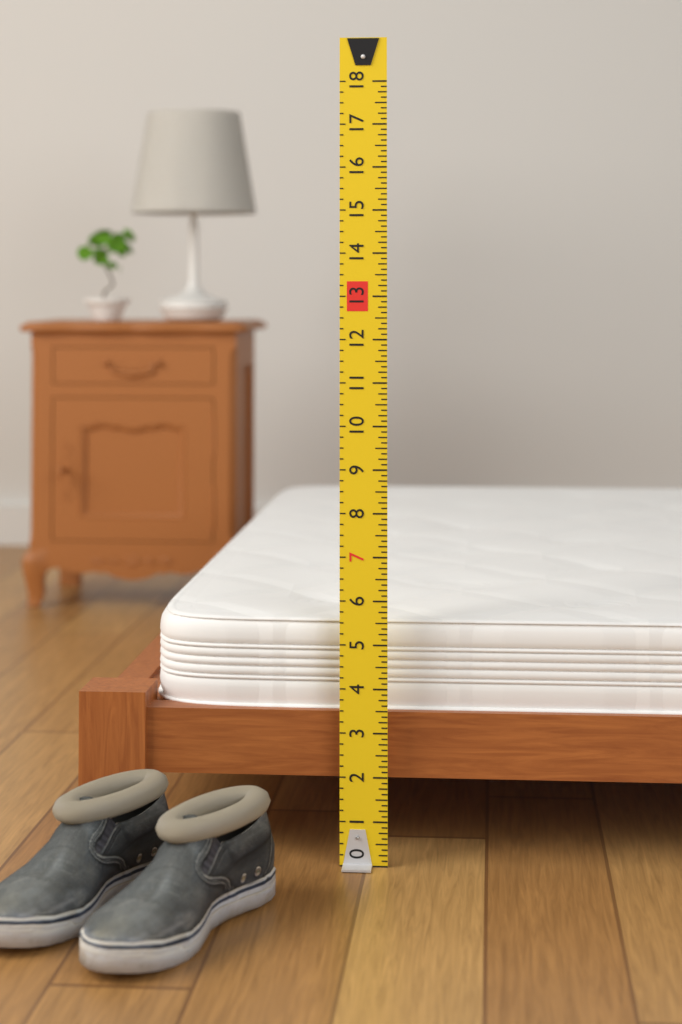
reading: 5.500 (no unit)
